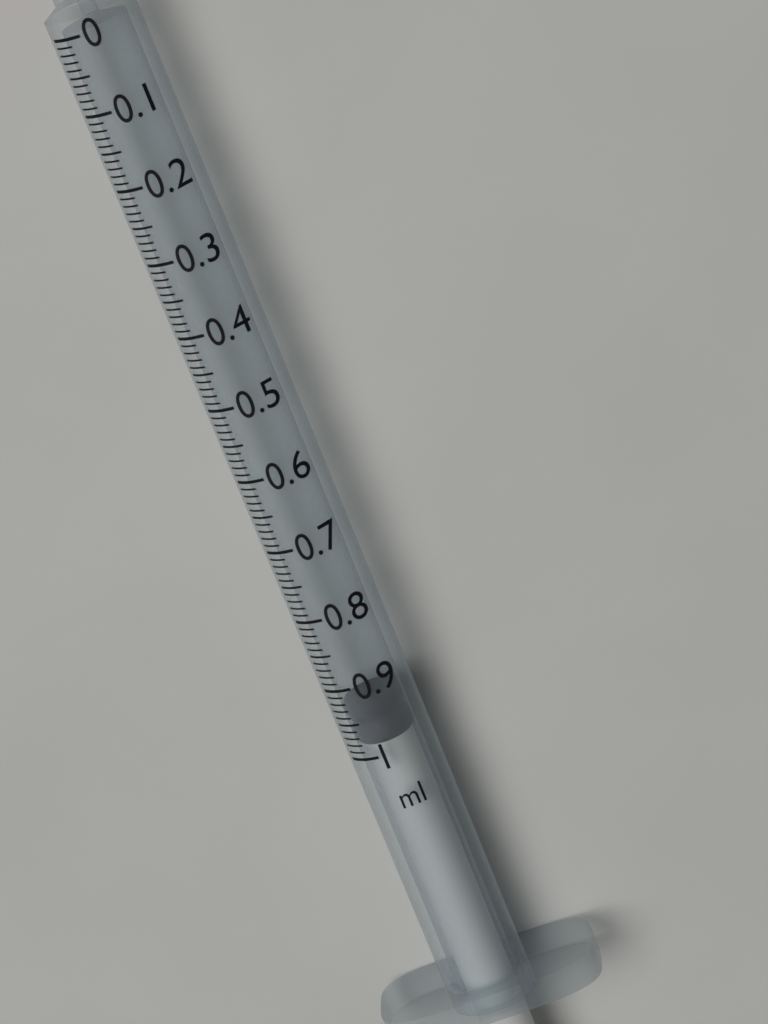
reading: 0.93 ml
